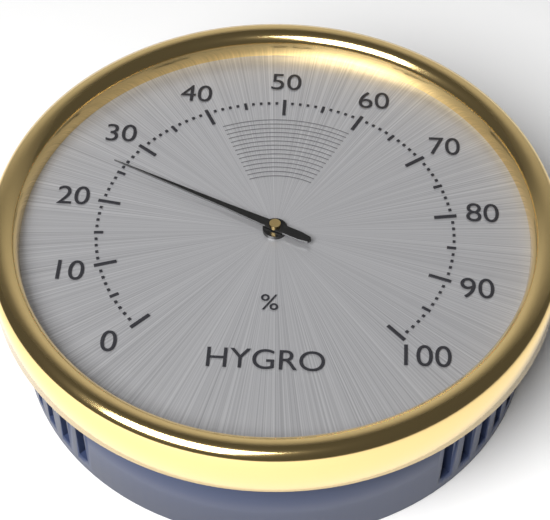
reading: 26 %
